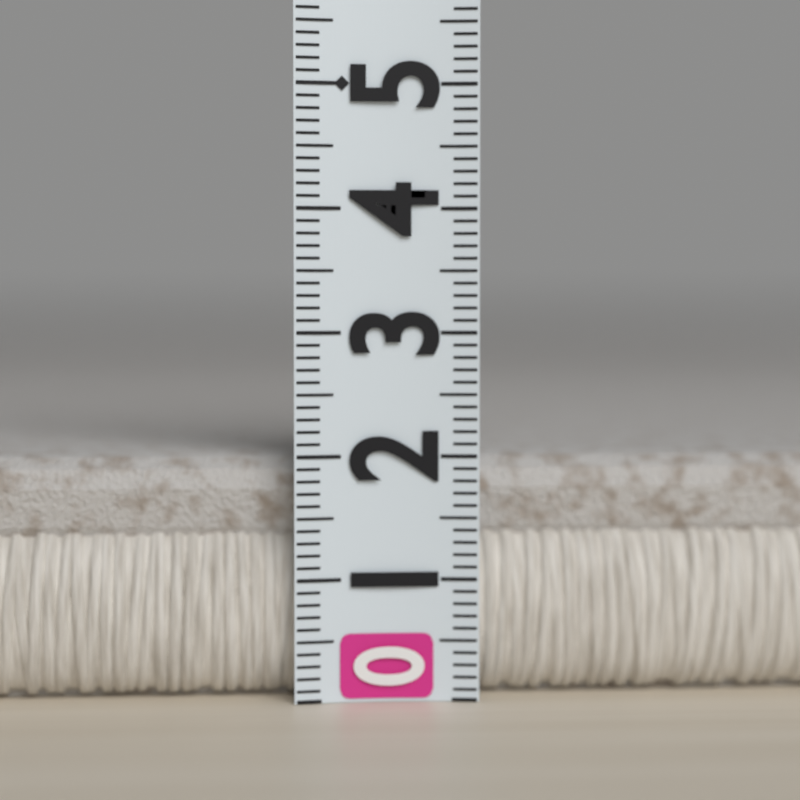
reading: 2.0 (no unit)
